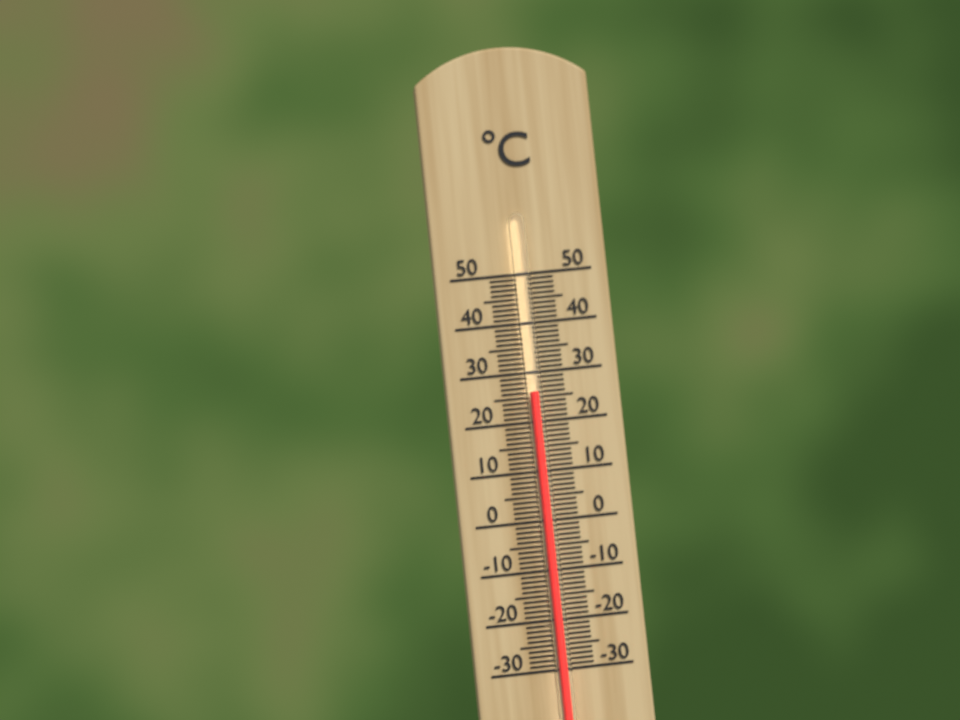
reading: 26 °C
